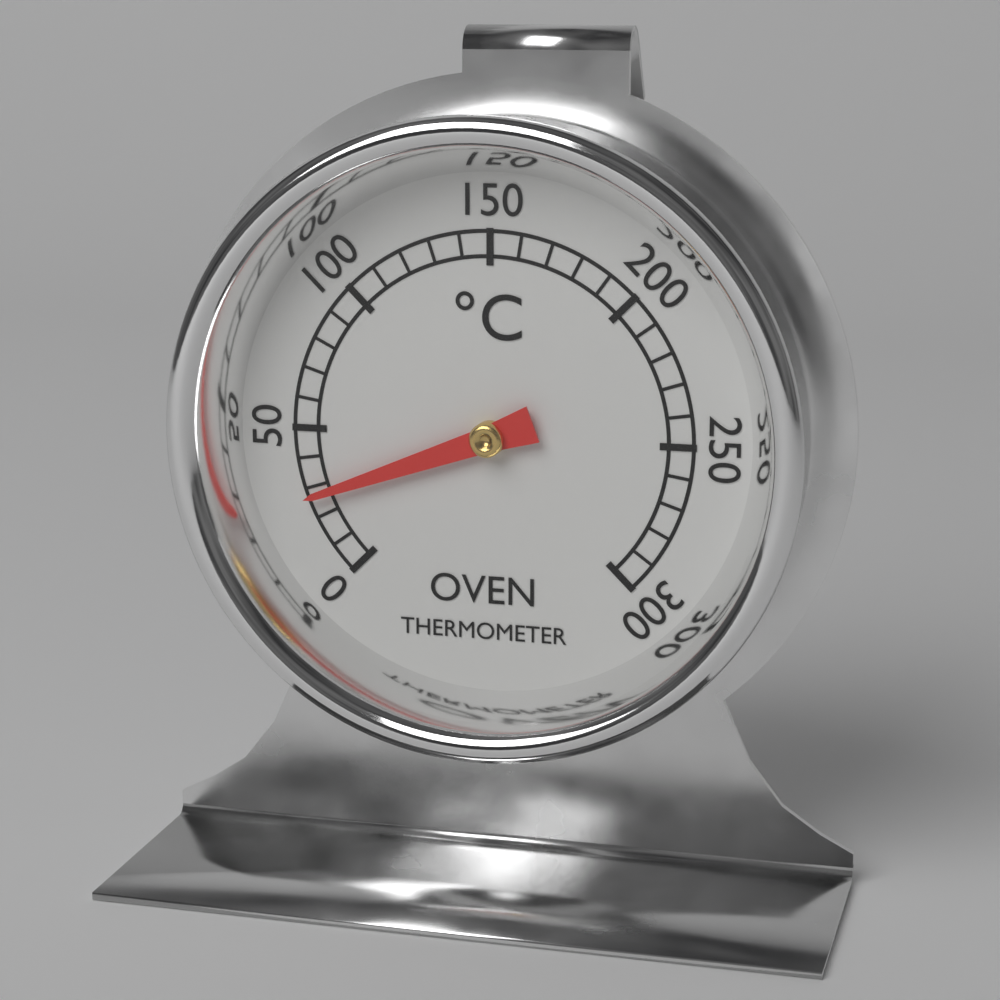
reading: 27 °C
